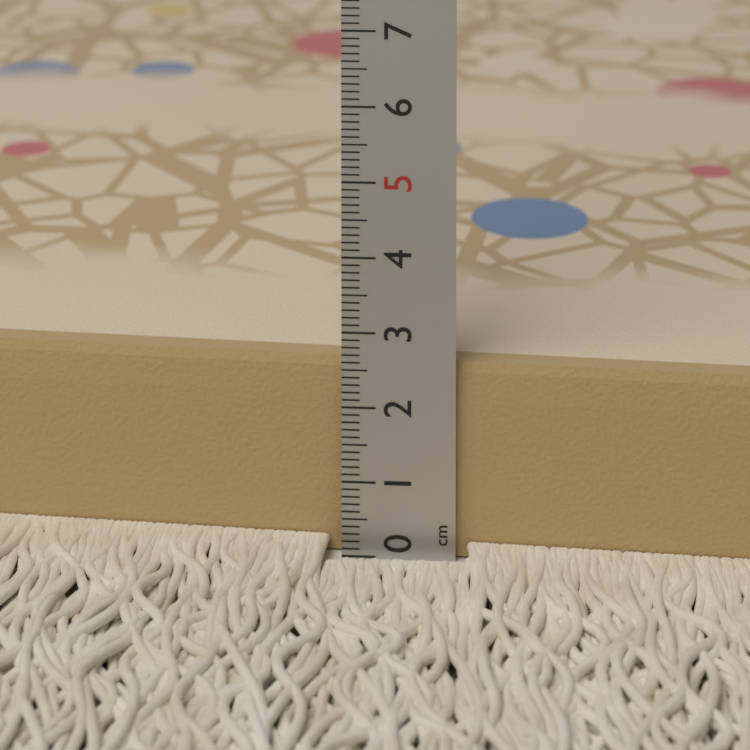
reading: 2.6 cm
